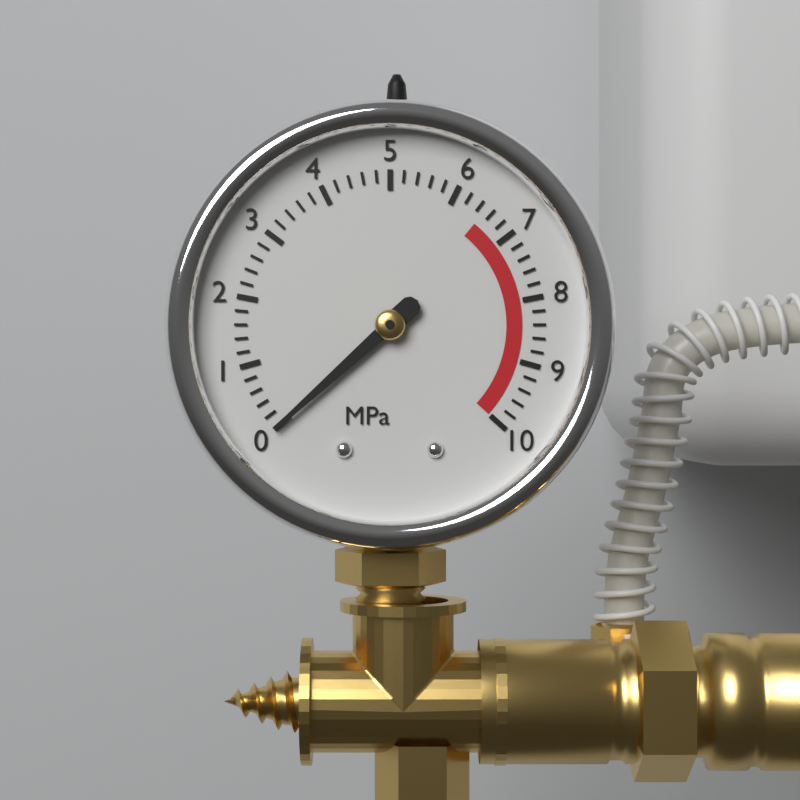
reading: 0.0 MPa
